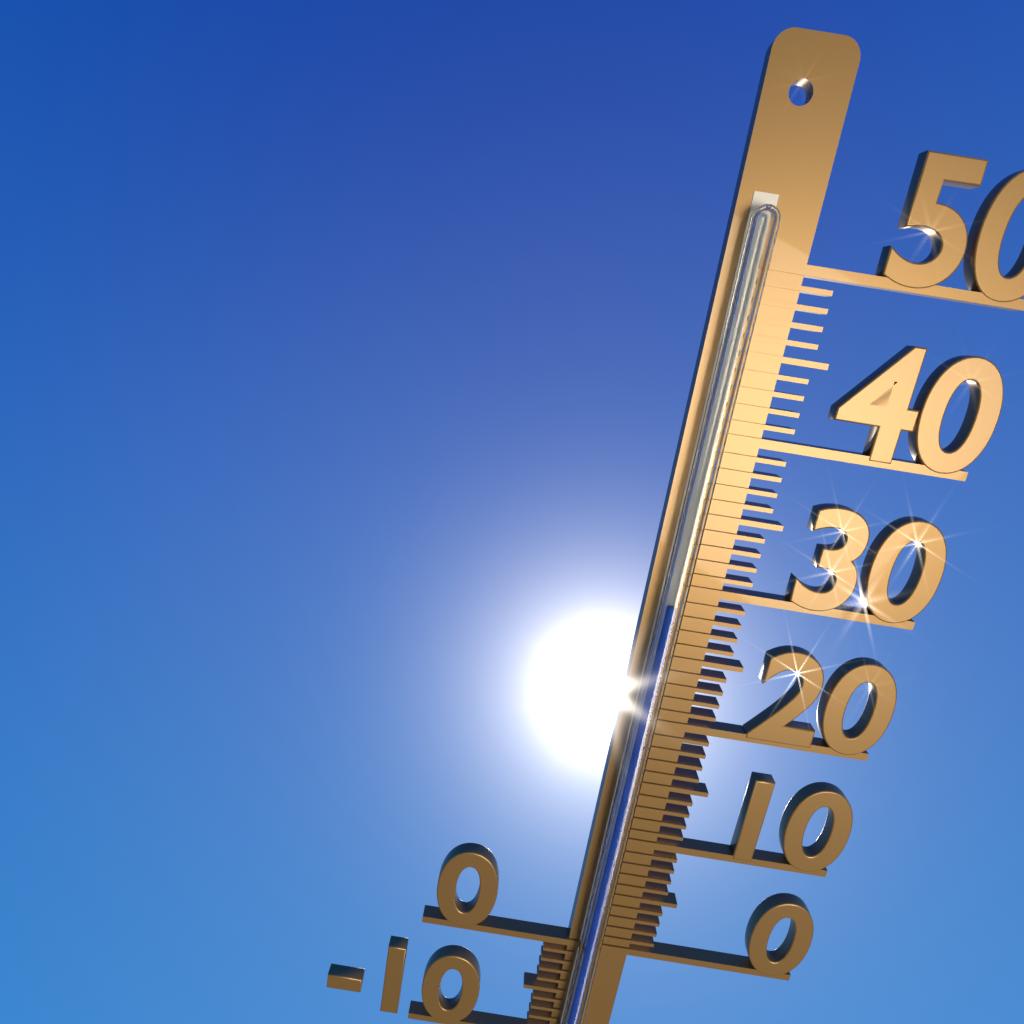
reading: 29 °C
